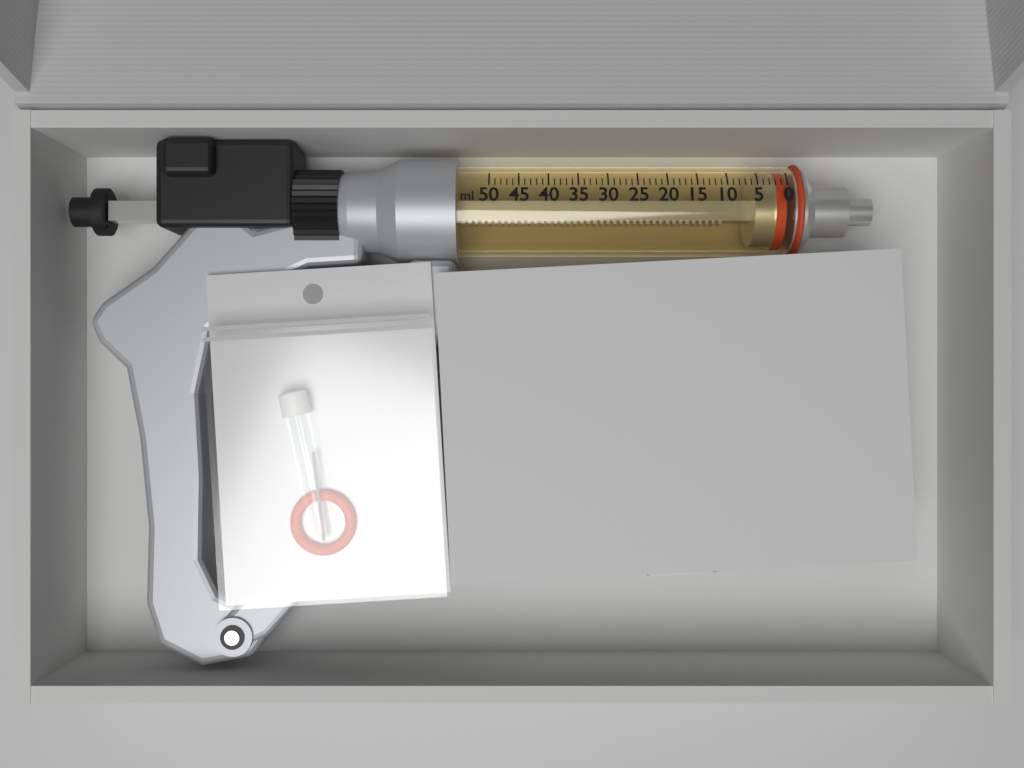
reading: 0 ml
